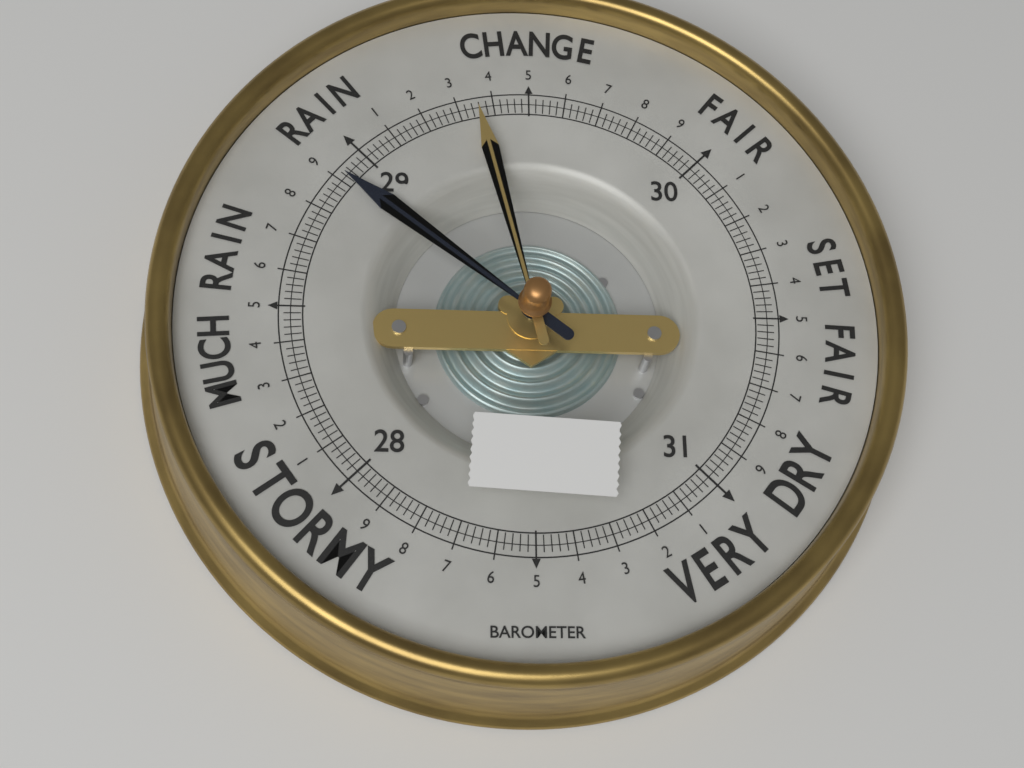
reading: 28.92 (no unit)
